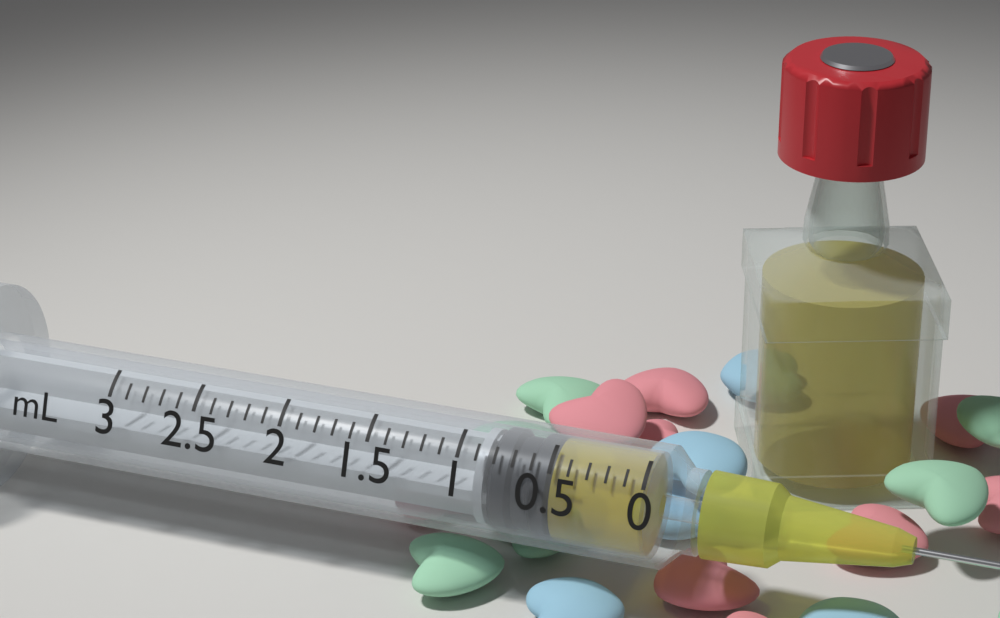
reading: 0.5 mL
